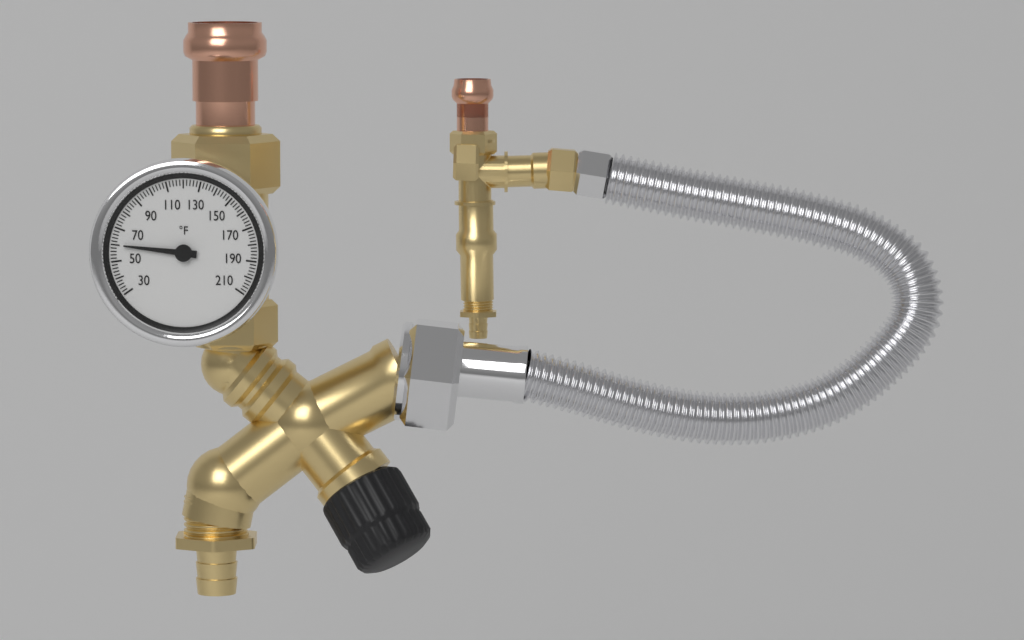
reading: 60 °F
